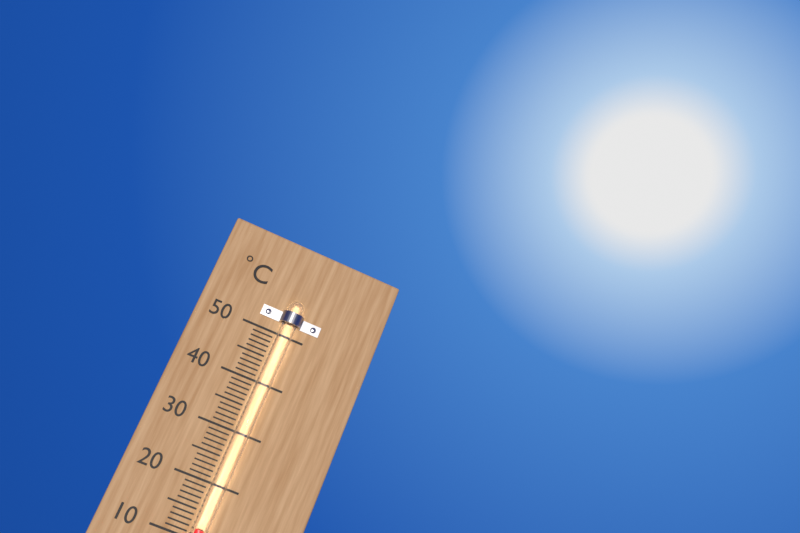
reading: 12 °C
